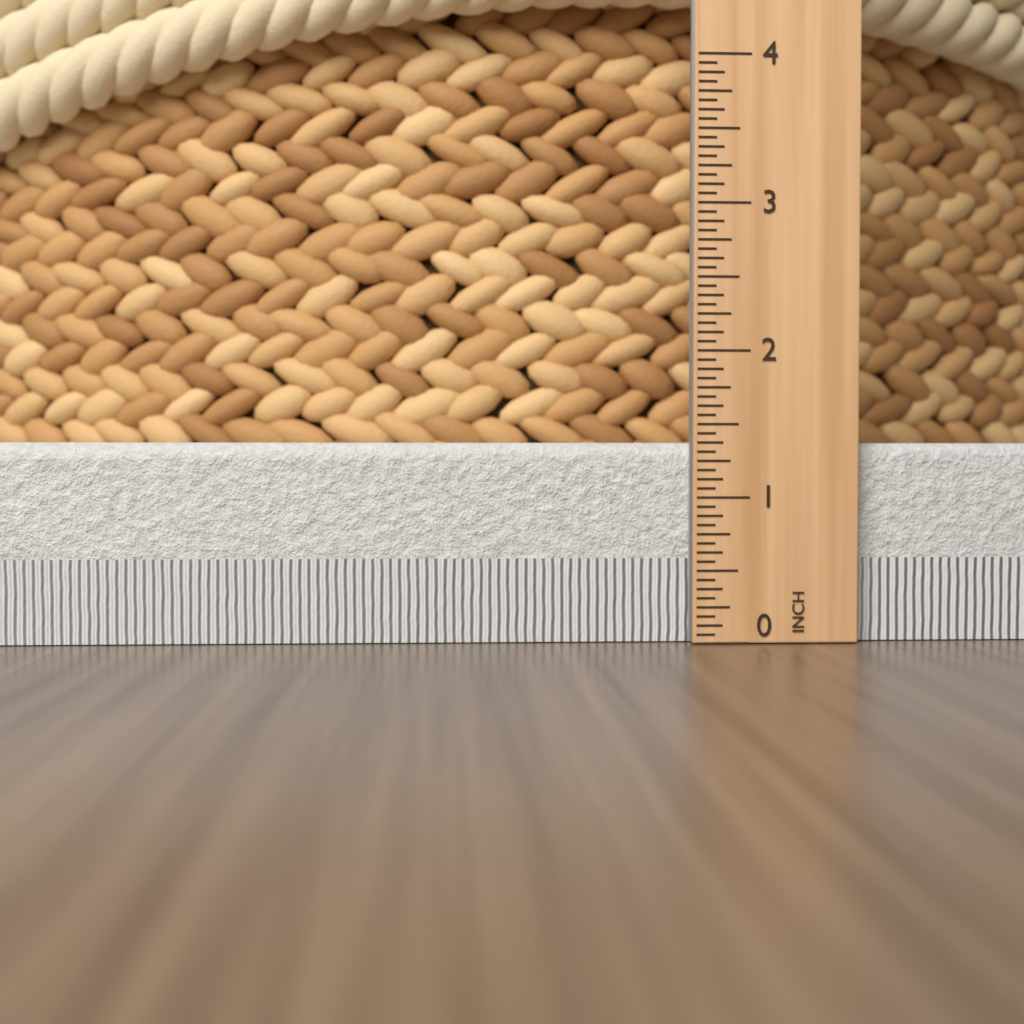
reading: 1.3750 in
